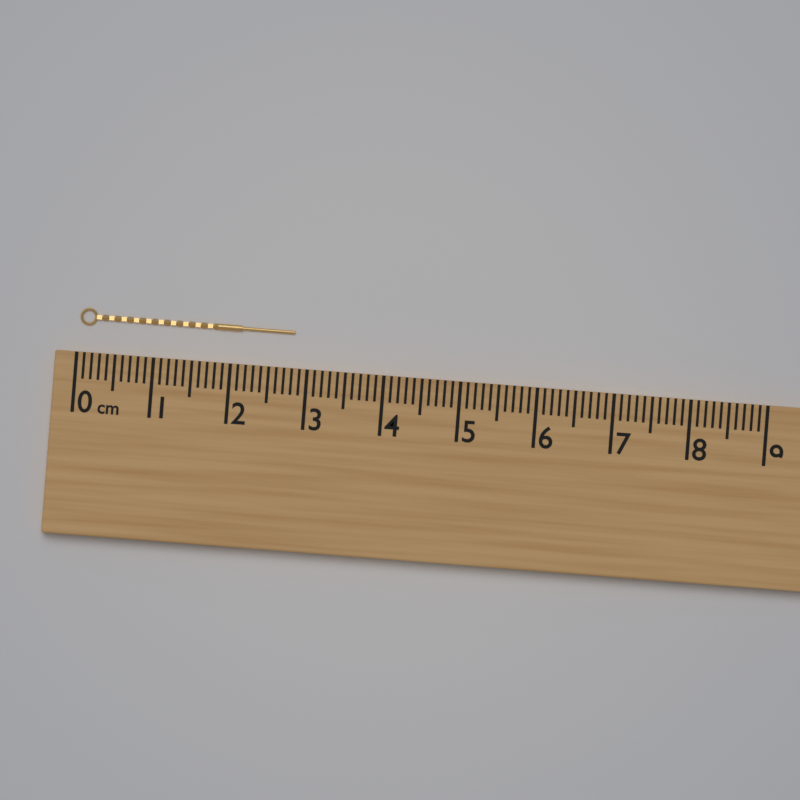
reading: 2.8 cm
